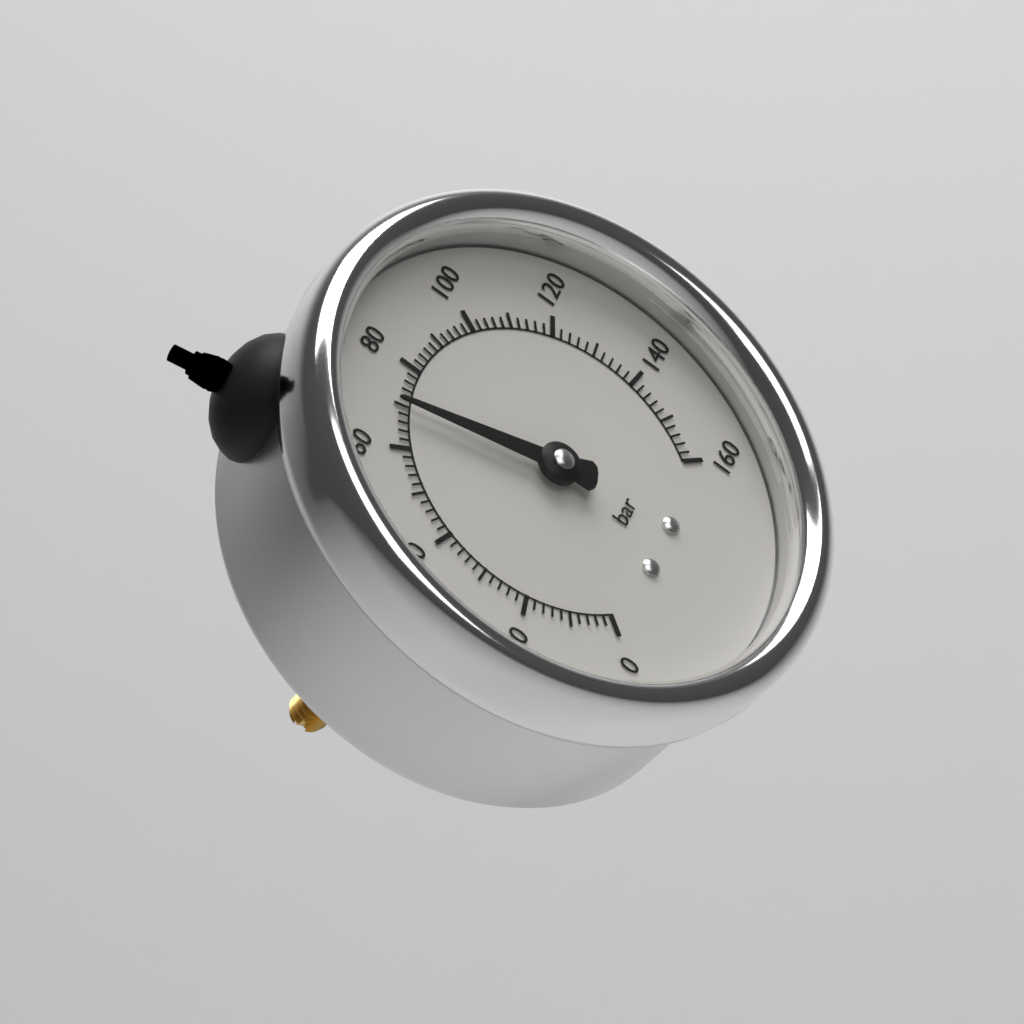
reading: 70 bar
